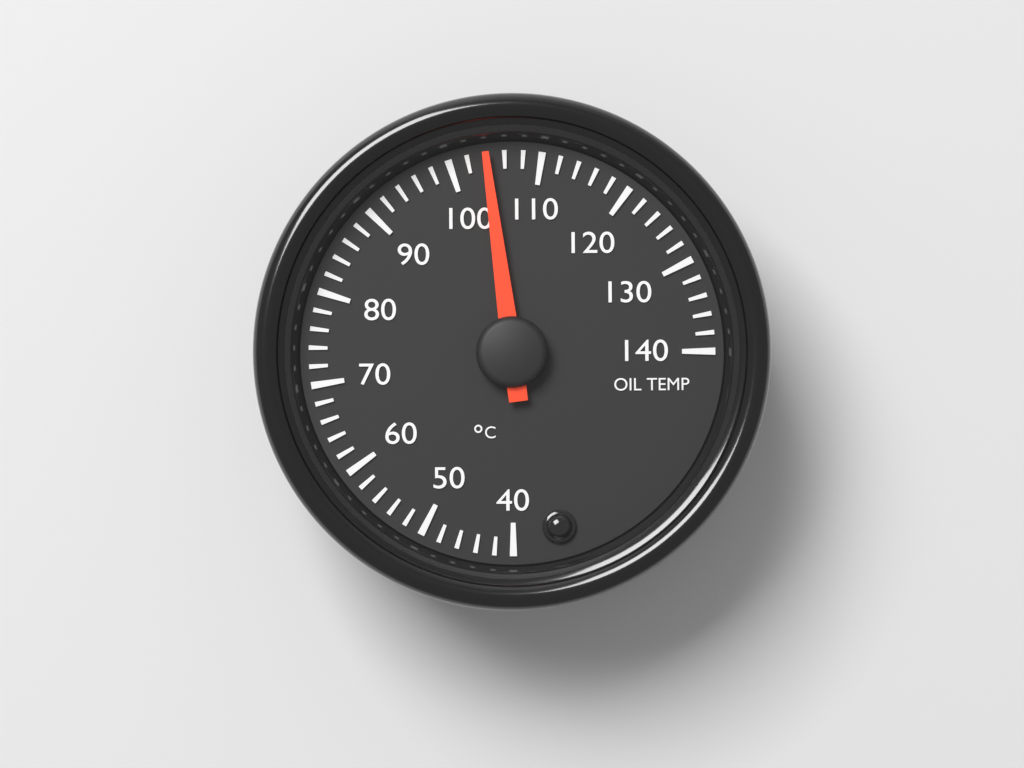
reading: 104 °C
